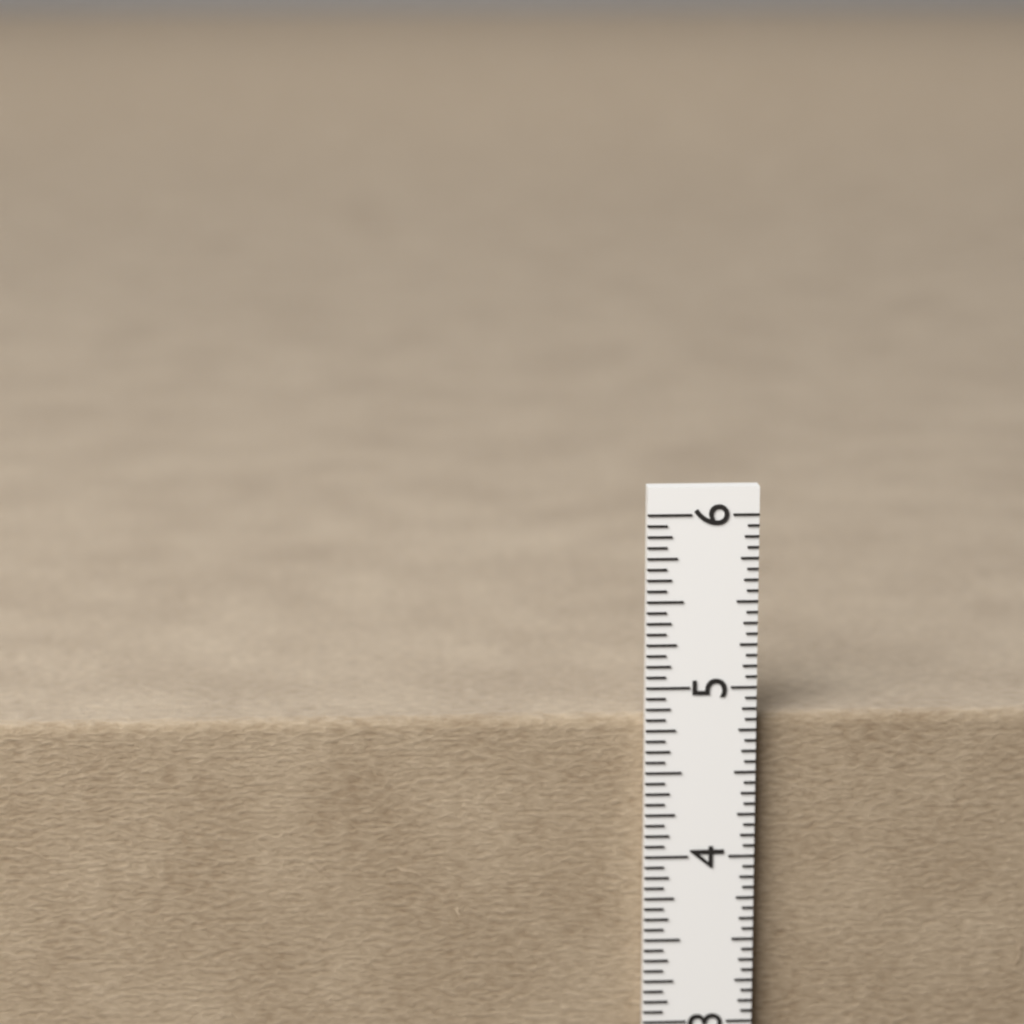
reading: 4.8125 in
